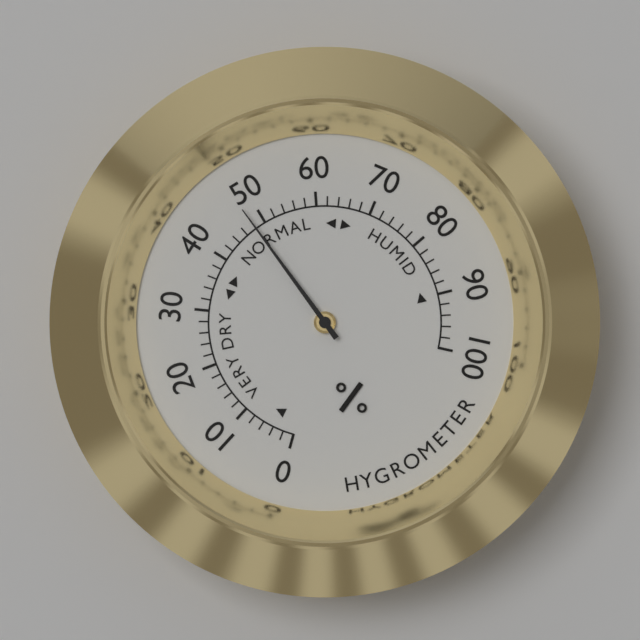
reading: 48 %
